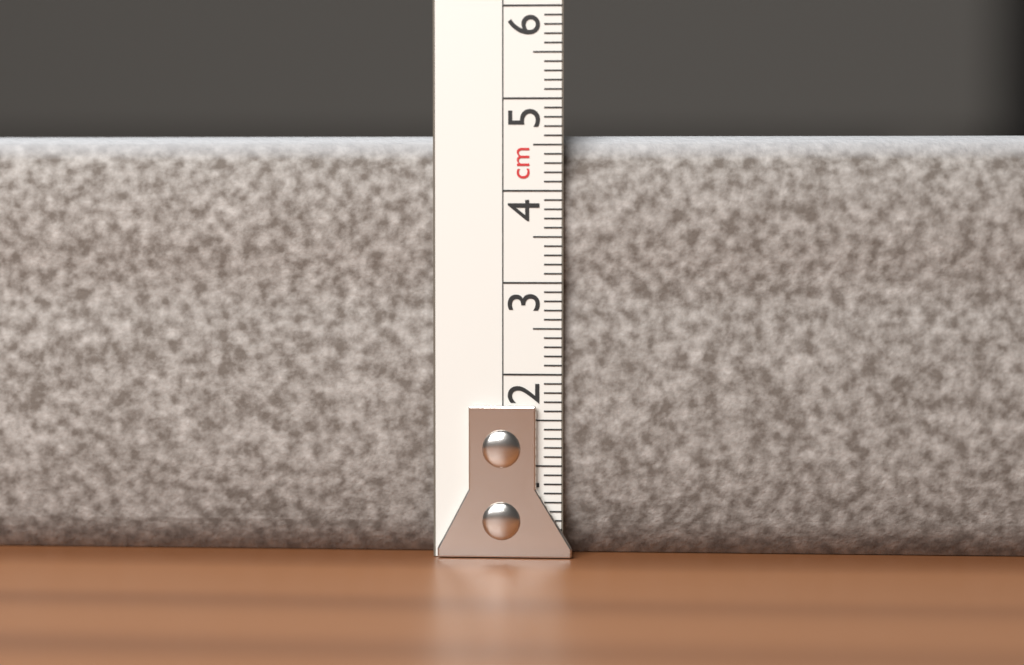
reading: 4.6 cm
